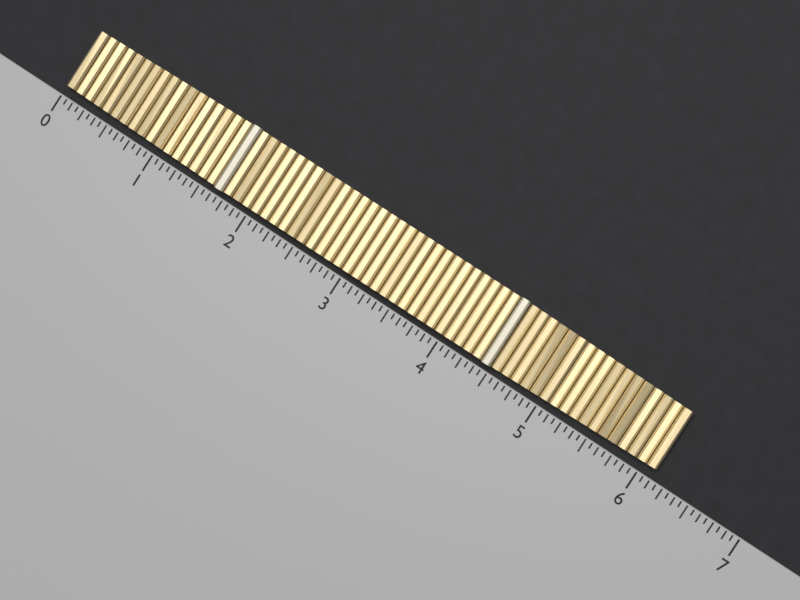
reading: 6.1250 (no unit)
